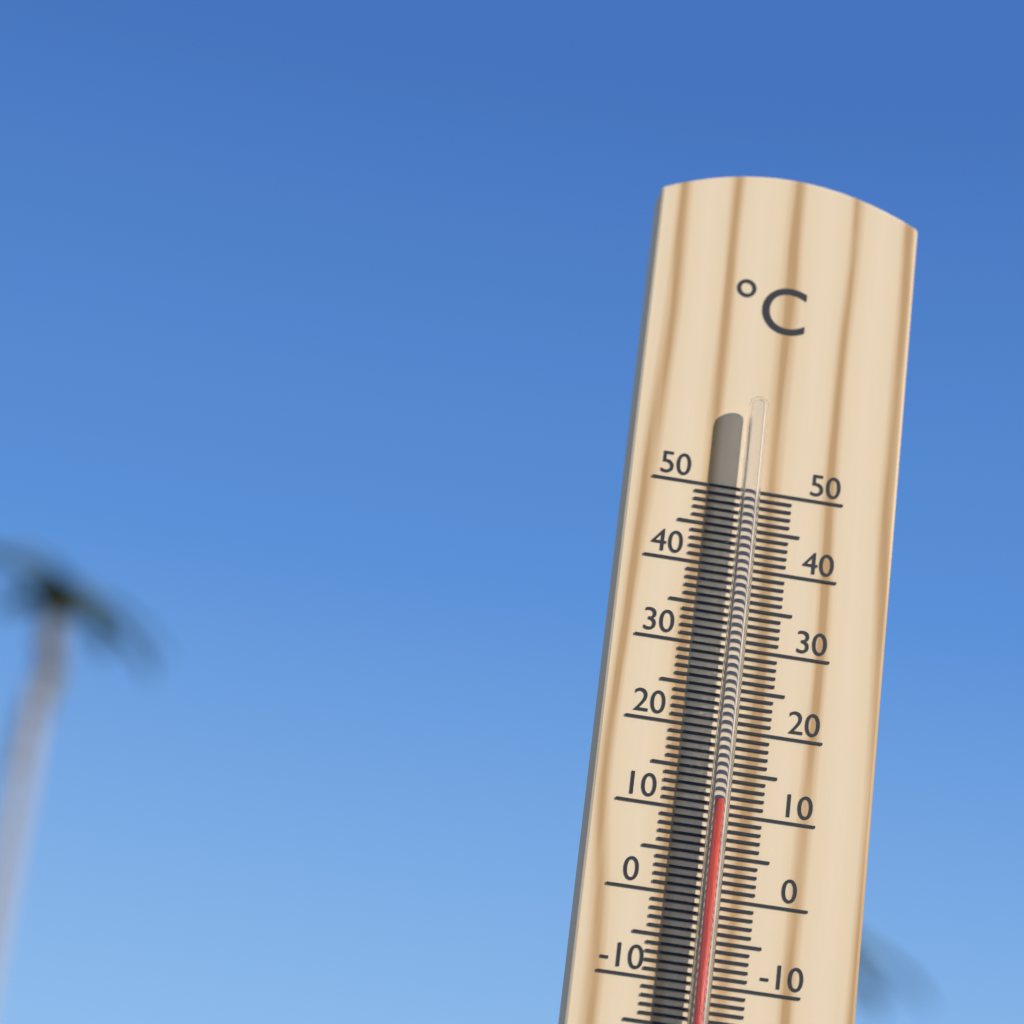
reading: 11 °C
